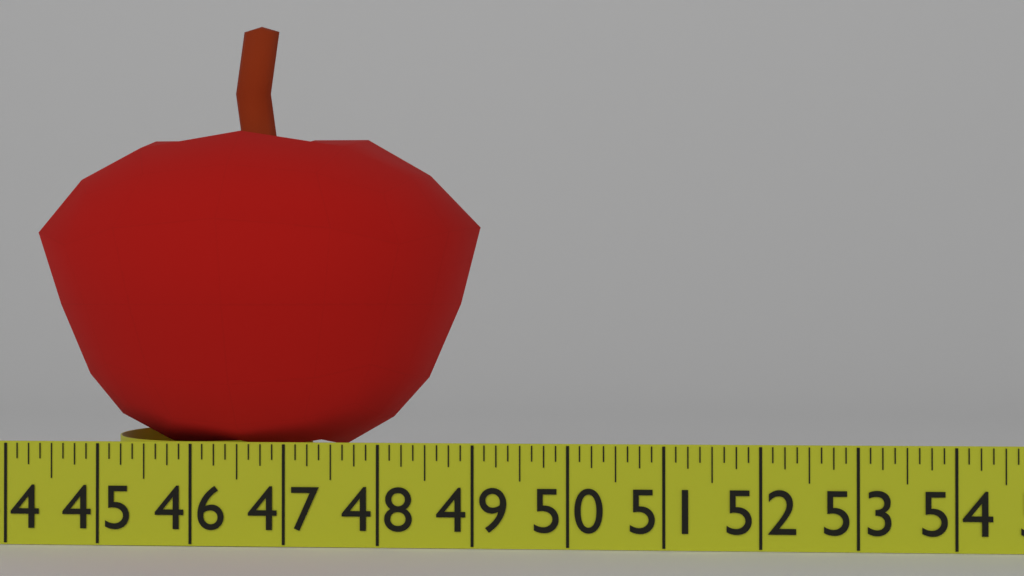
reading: 49.000 in
